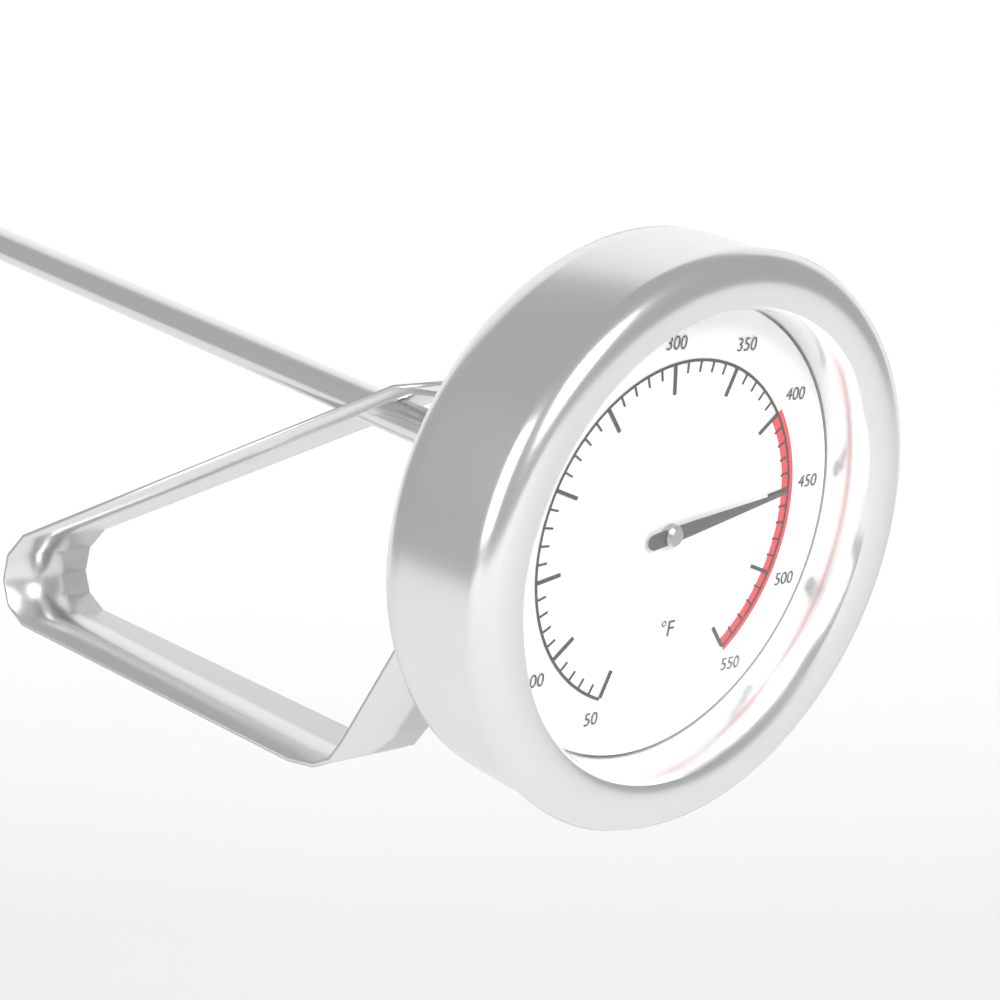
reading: 450 °F
